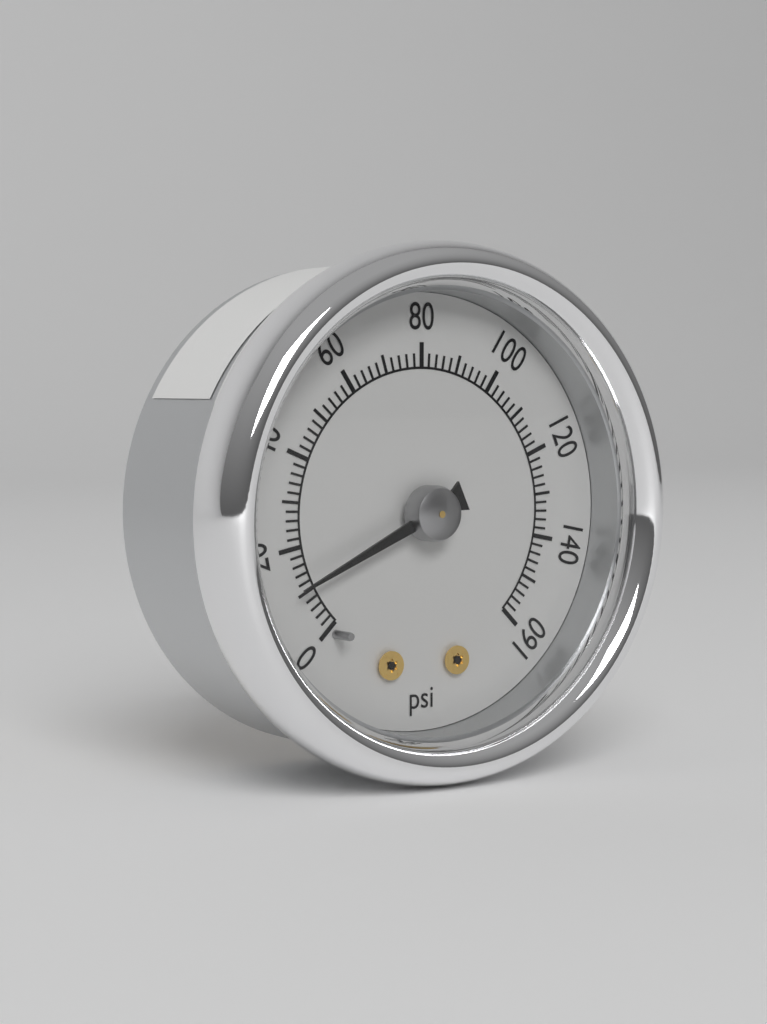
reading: 12 psi
